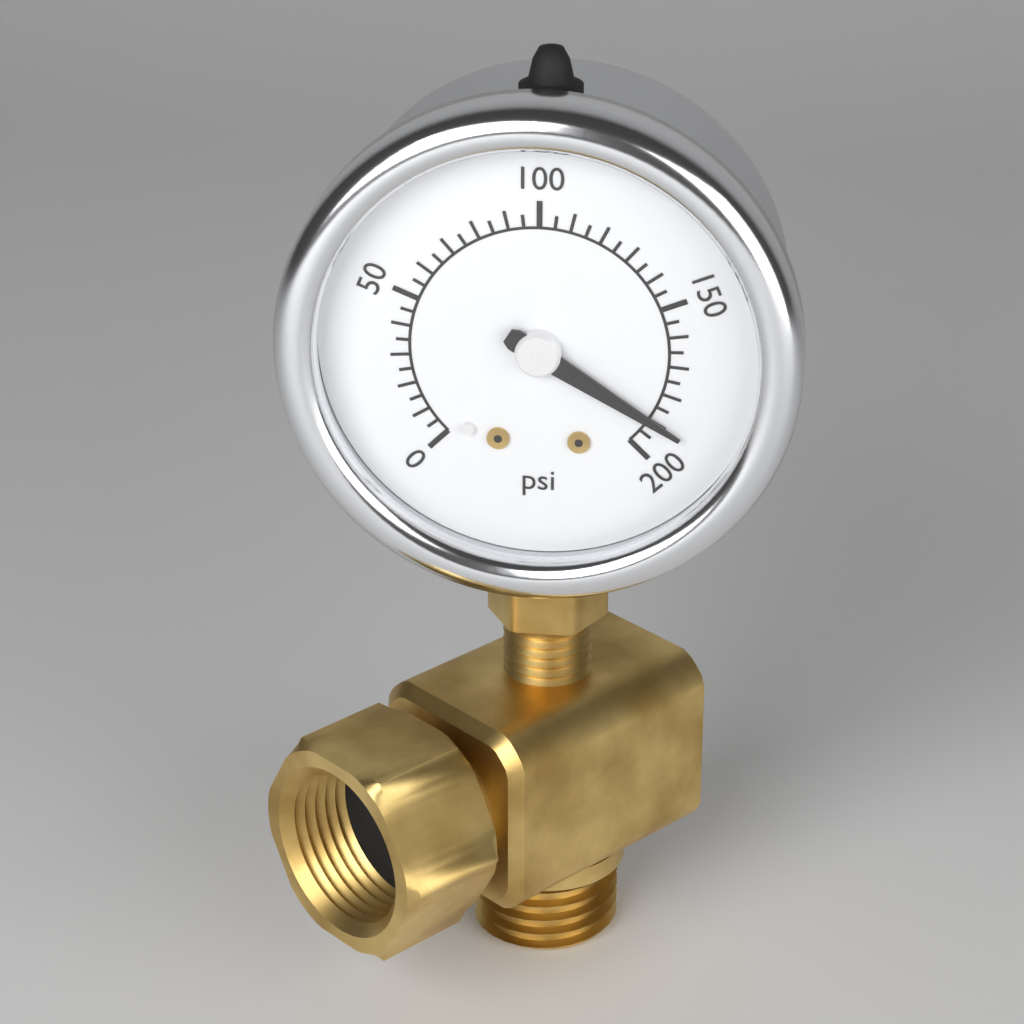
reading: 190 psi
